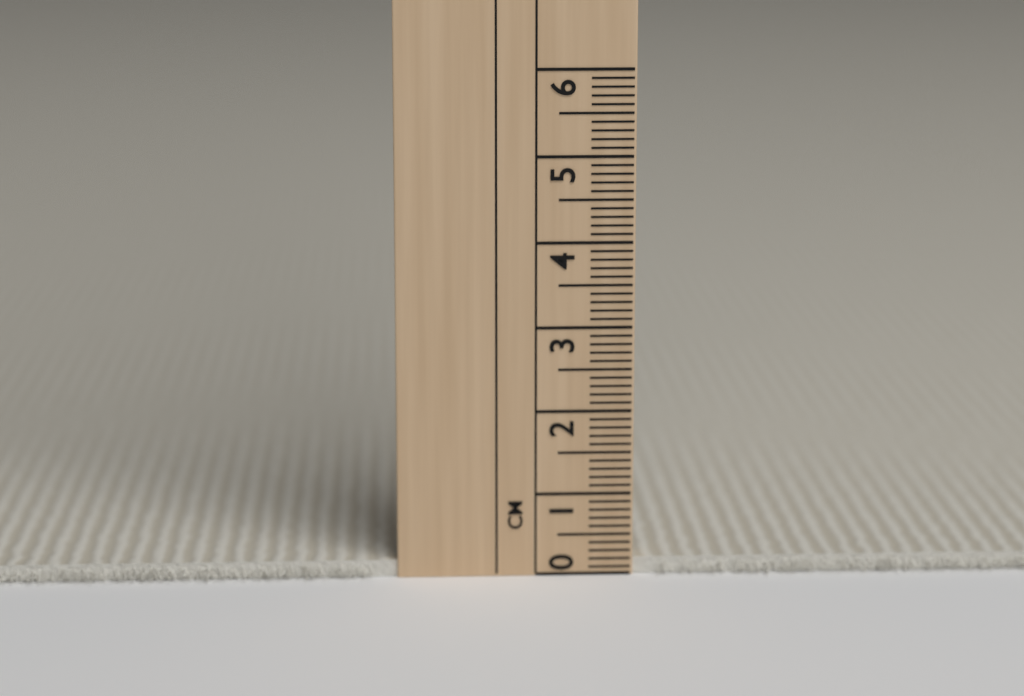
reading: 0.2 cm
